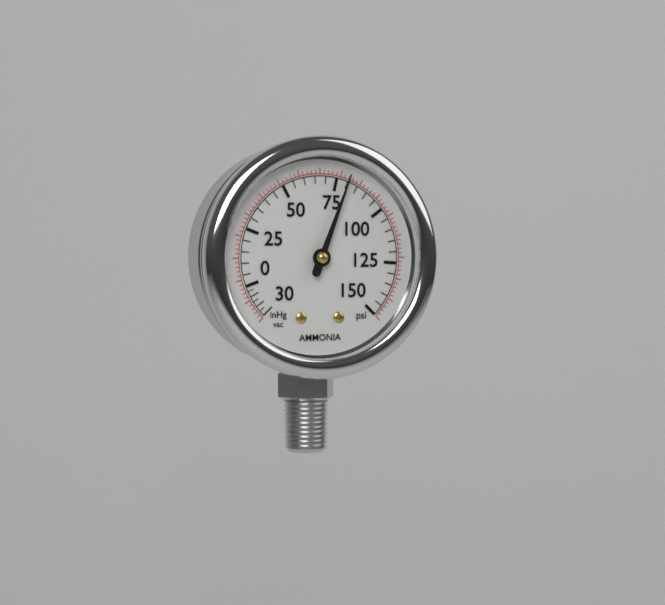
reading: 80 psi
